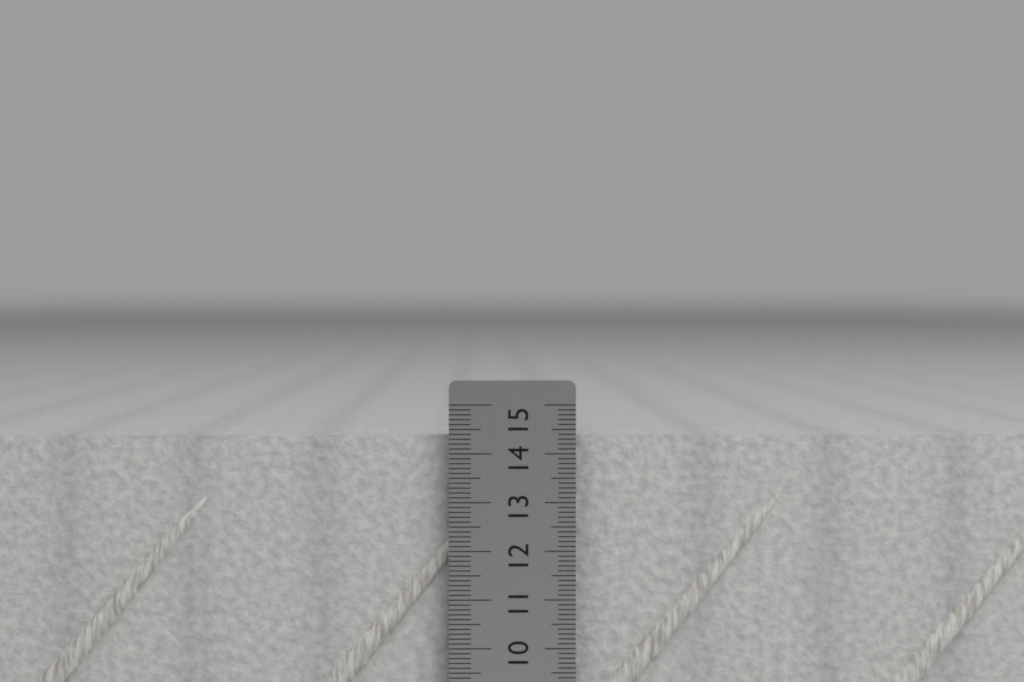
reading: 14.4 cm
